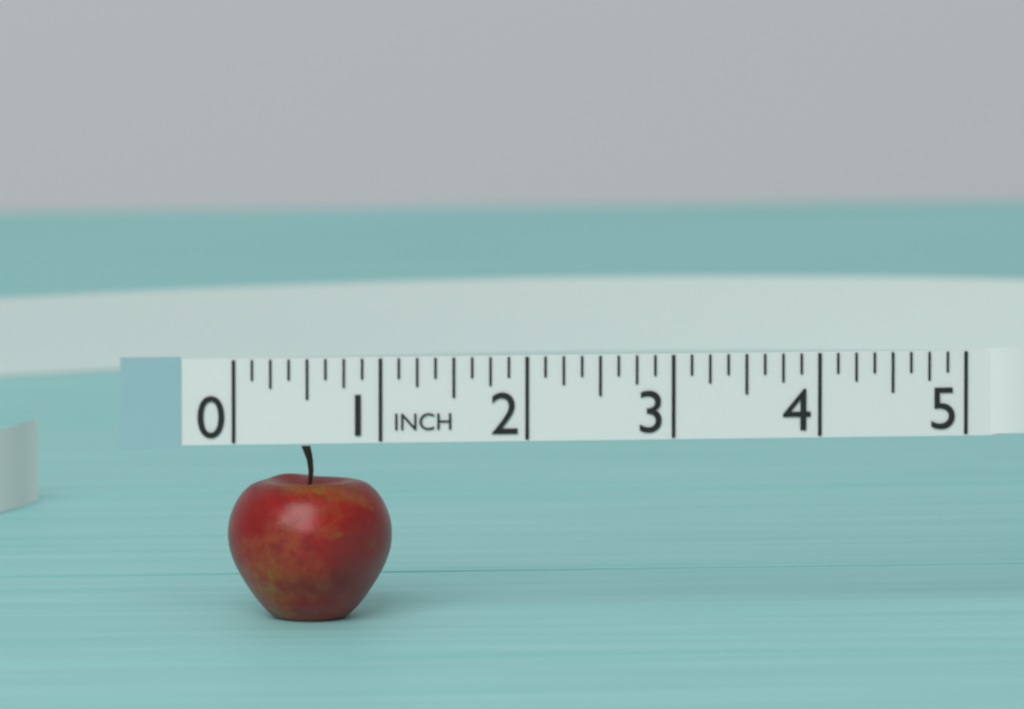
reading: 1.125 in
